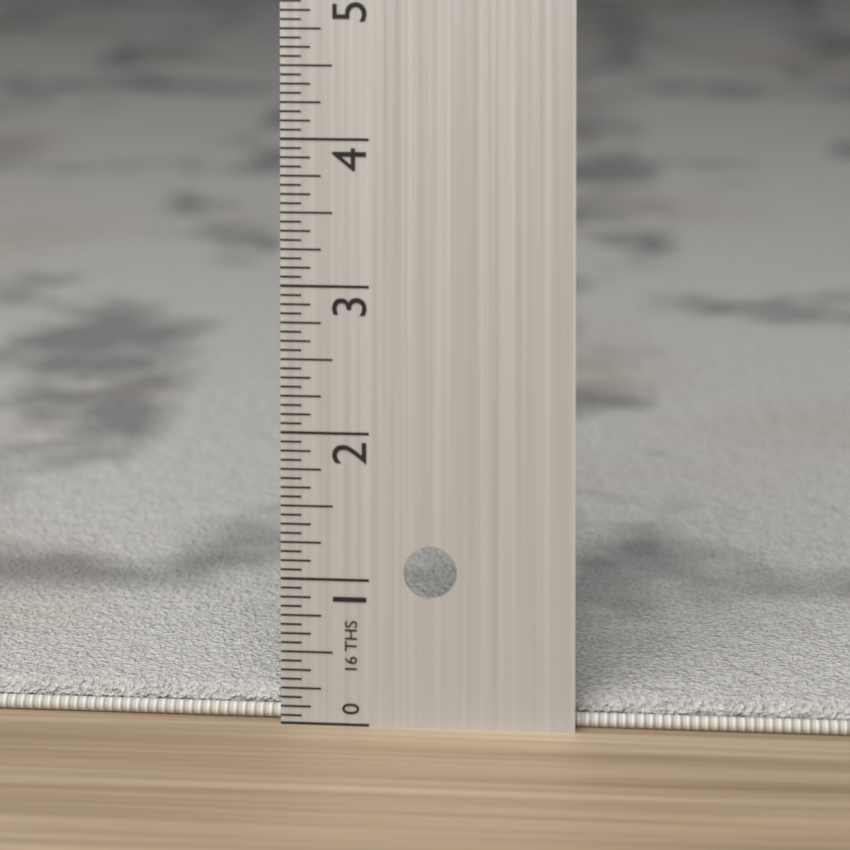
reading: 0.1875 in
